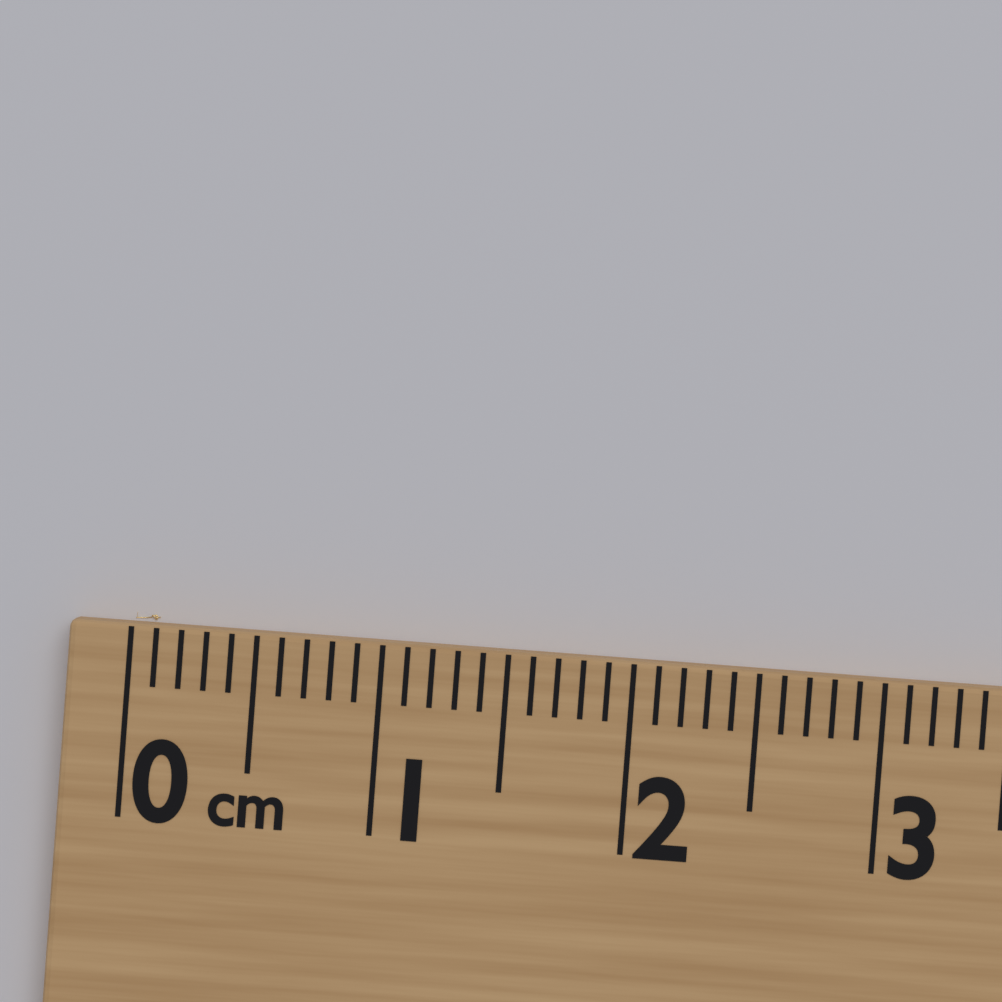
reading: 0.1 cm
